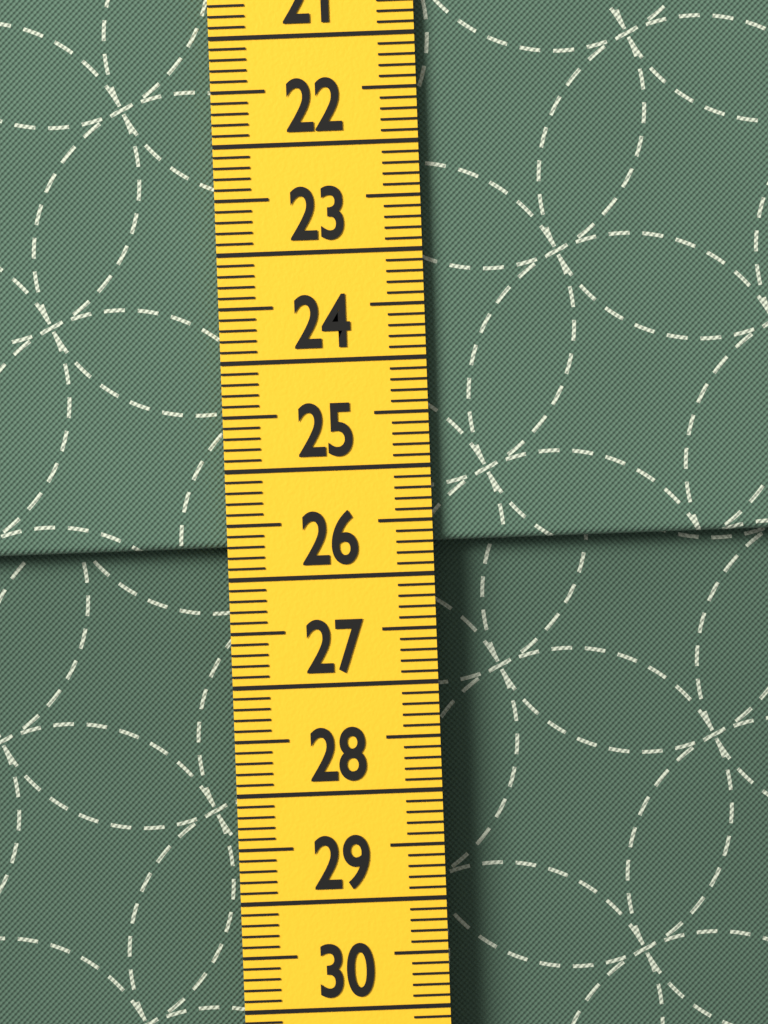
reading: 25.7 cm
